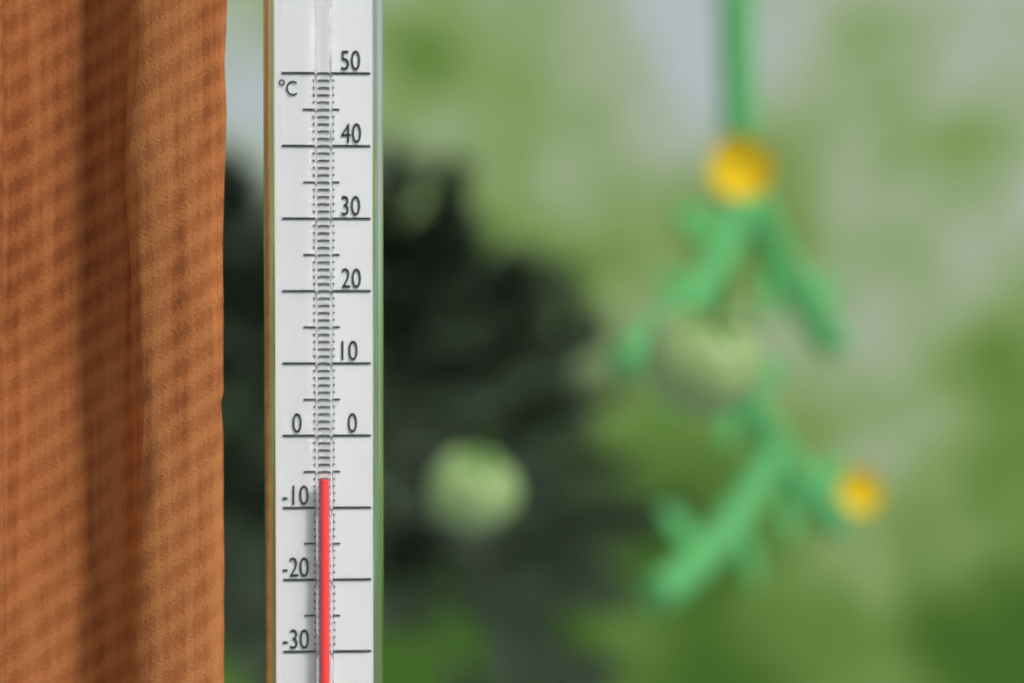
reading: -6 °C
